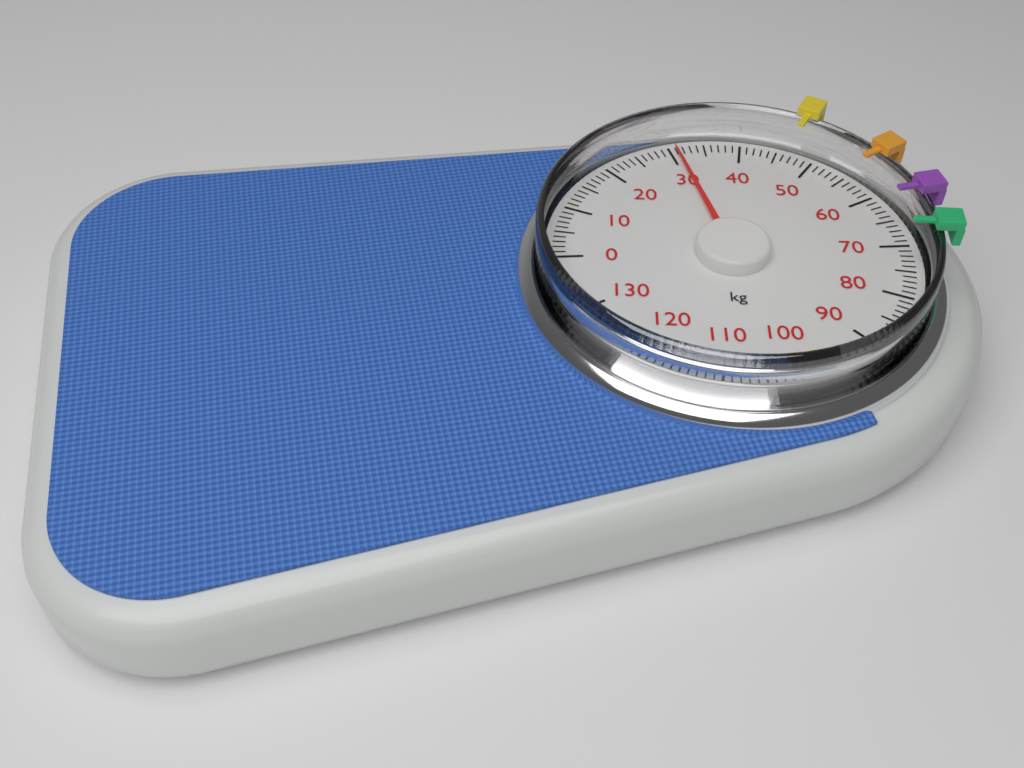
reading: 31 kg
